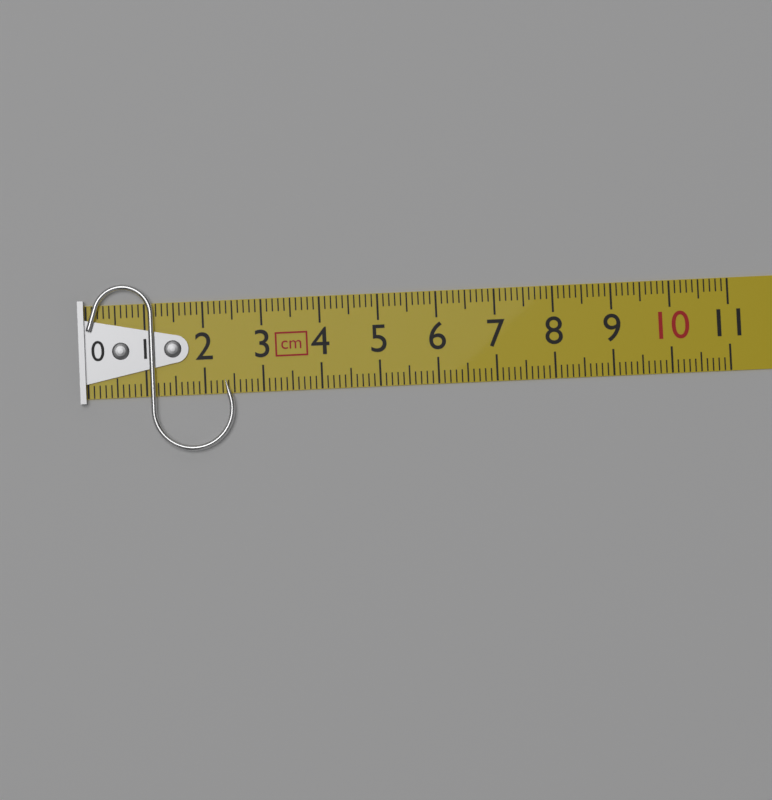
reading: 2.5 cm
